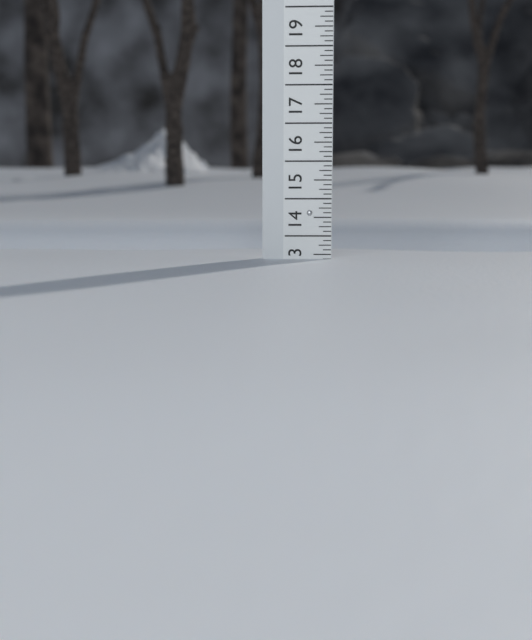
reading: 13.375 (no unit)
